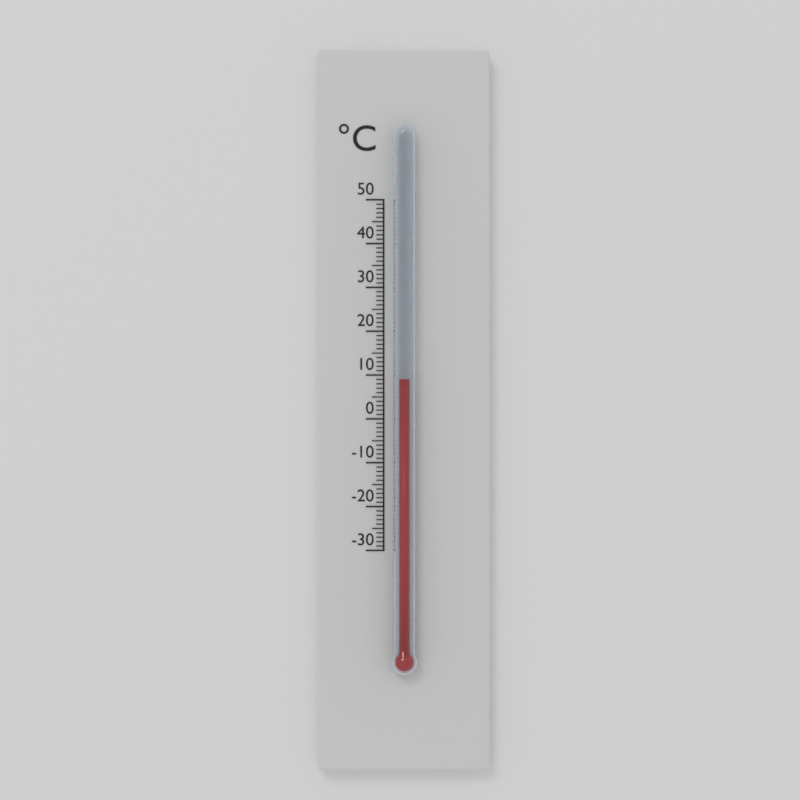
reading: 9 °C
